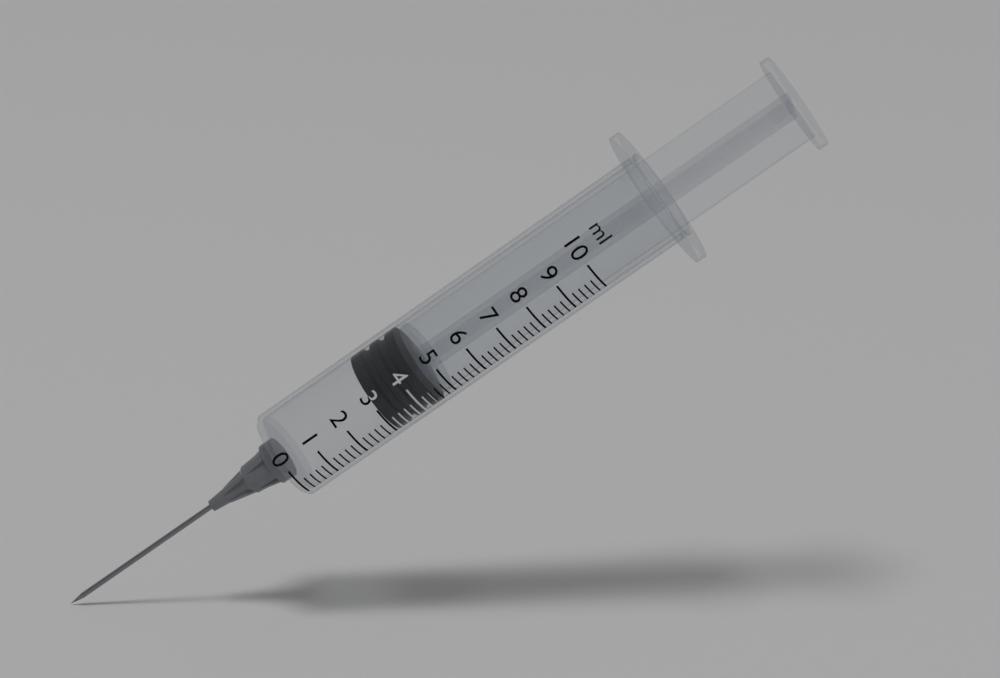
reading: 3.0 ml
